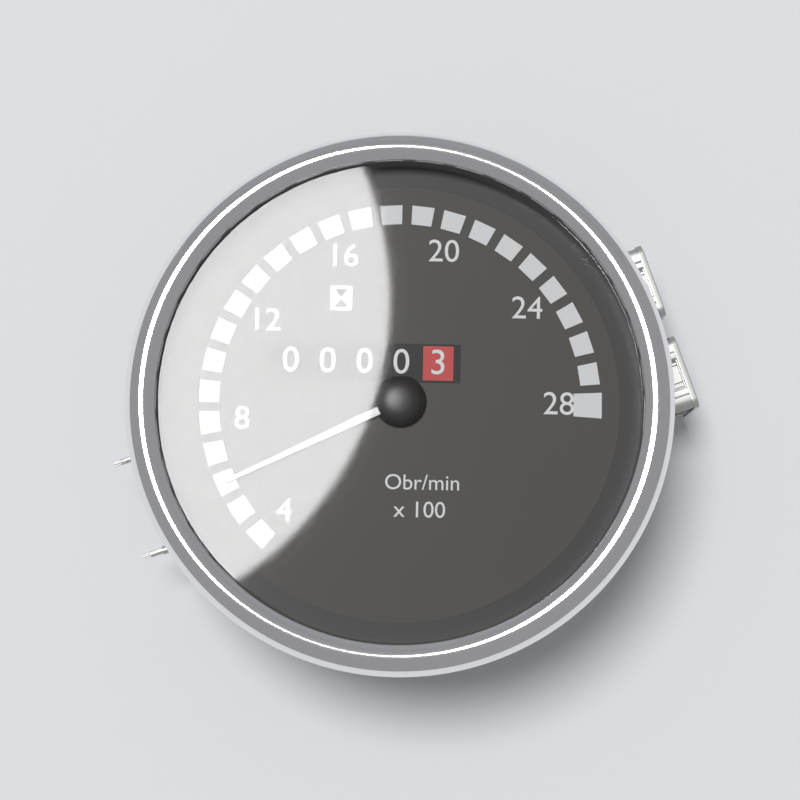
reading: 6 Obr/min x100
